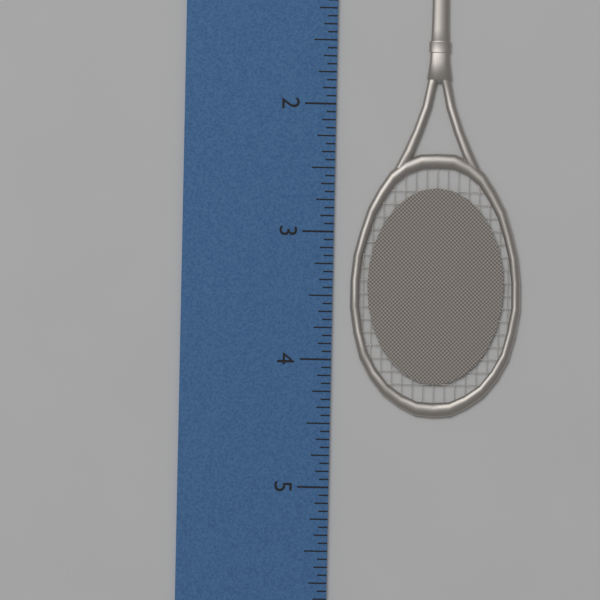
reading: 4.4375 inch
